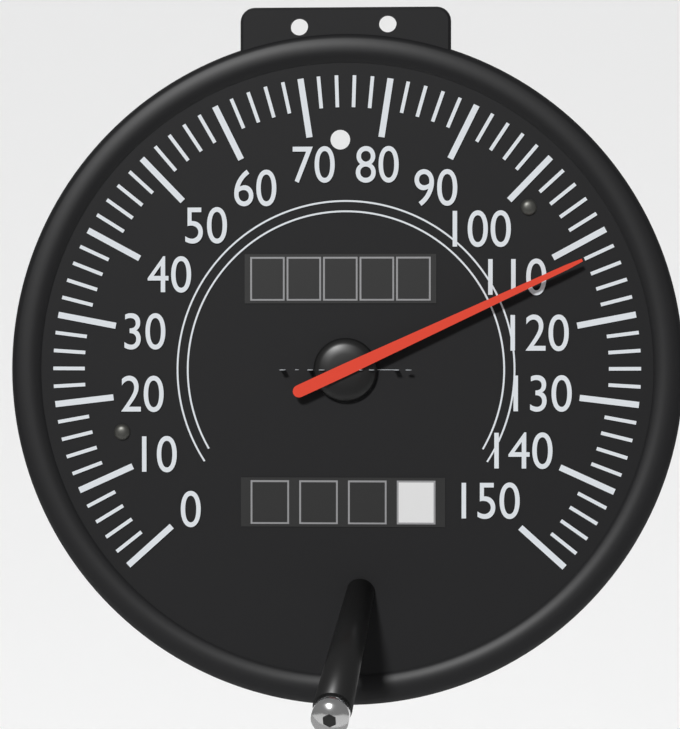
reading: 112 mph
